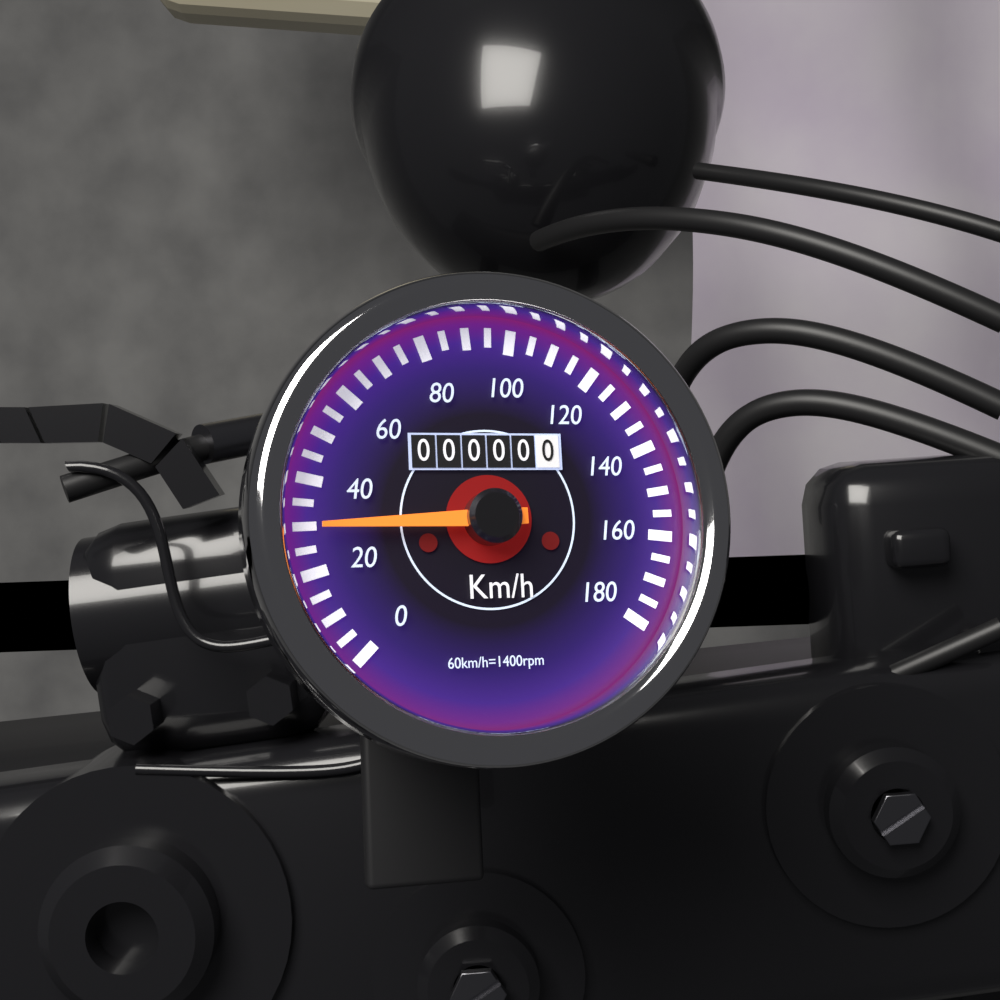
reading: 30 km/h
